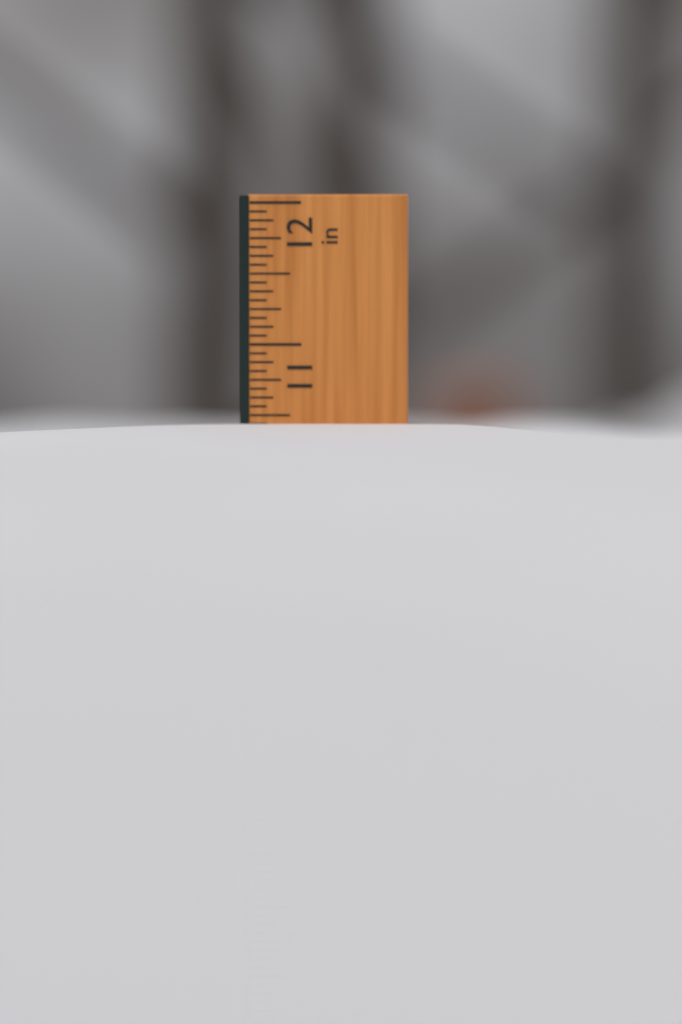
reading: 10.4375 in
